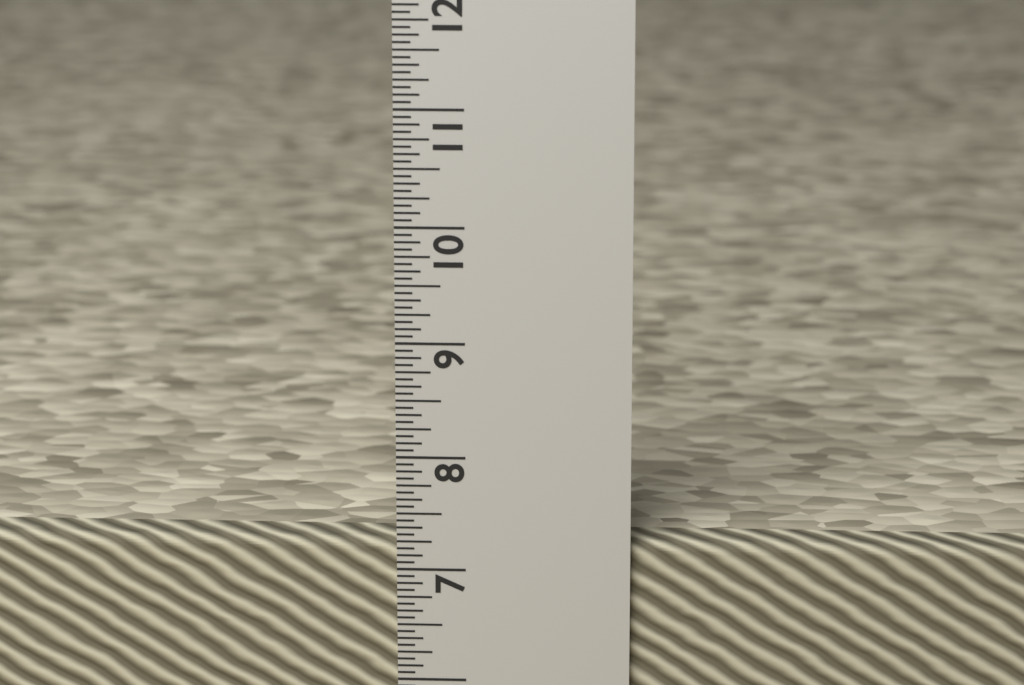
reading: 7.2500 in
